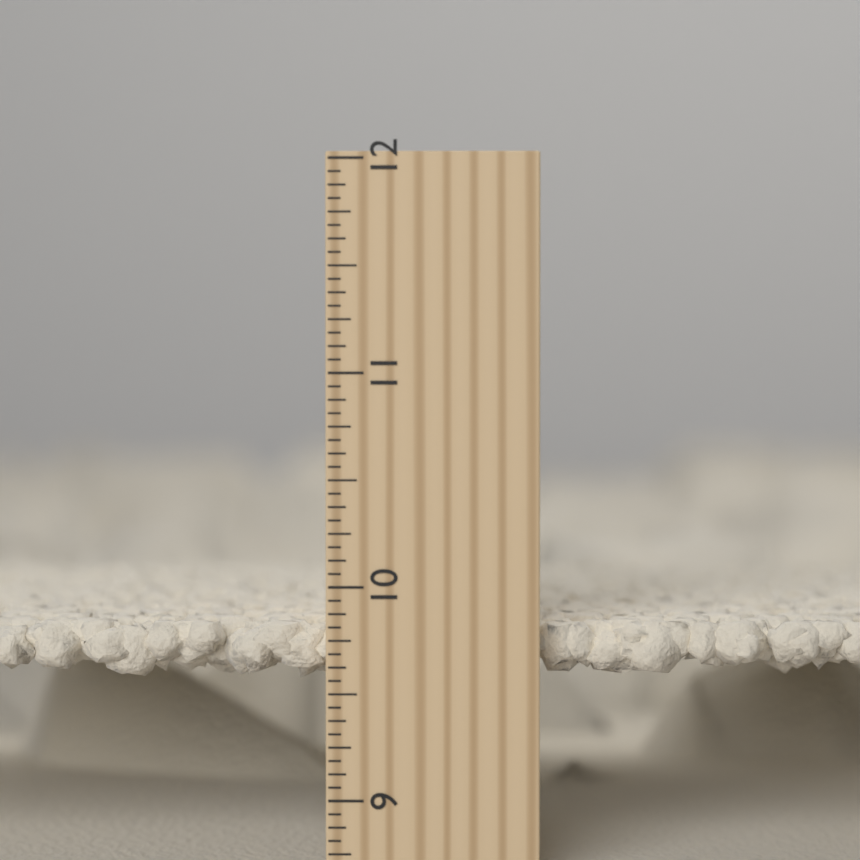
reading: 9.8125 inch
